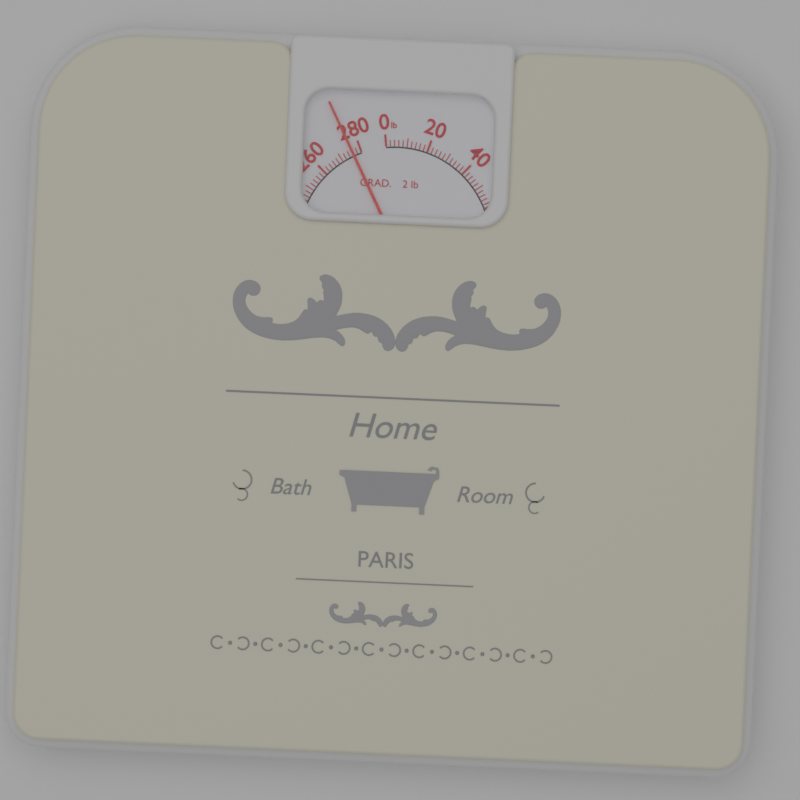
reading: 276 lb
